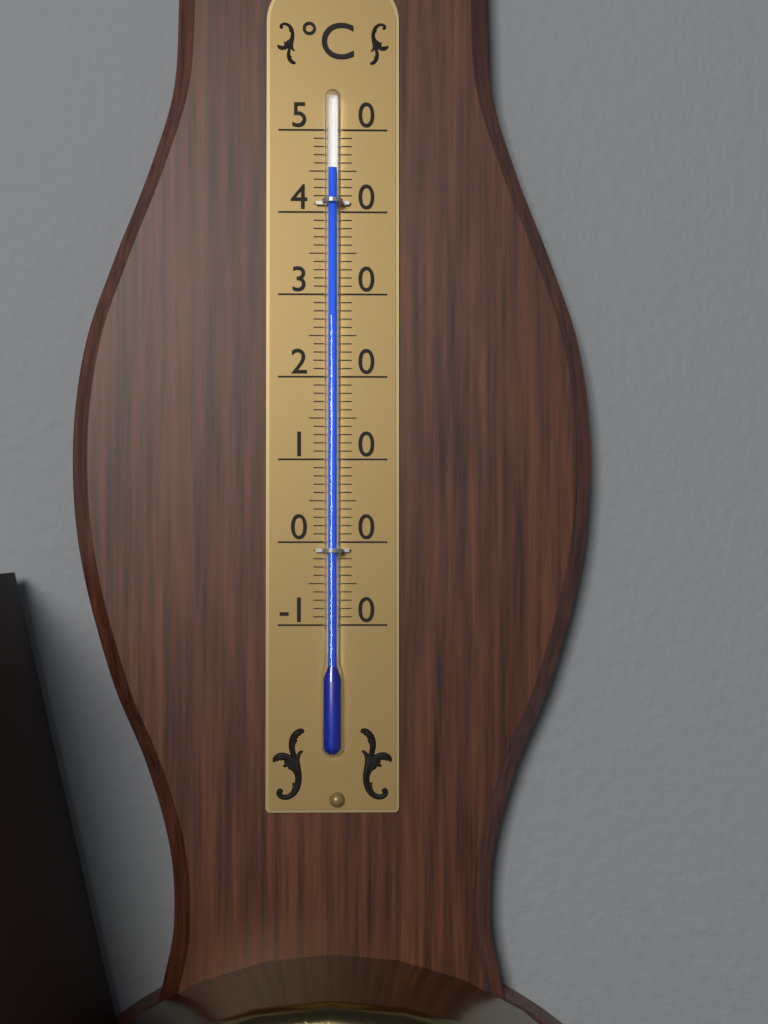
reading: 45 °C
